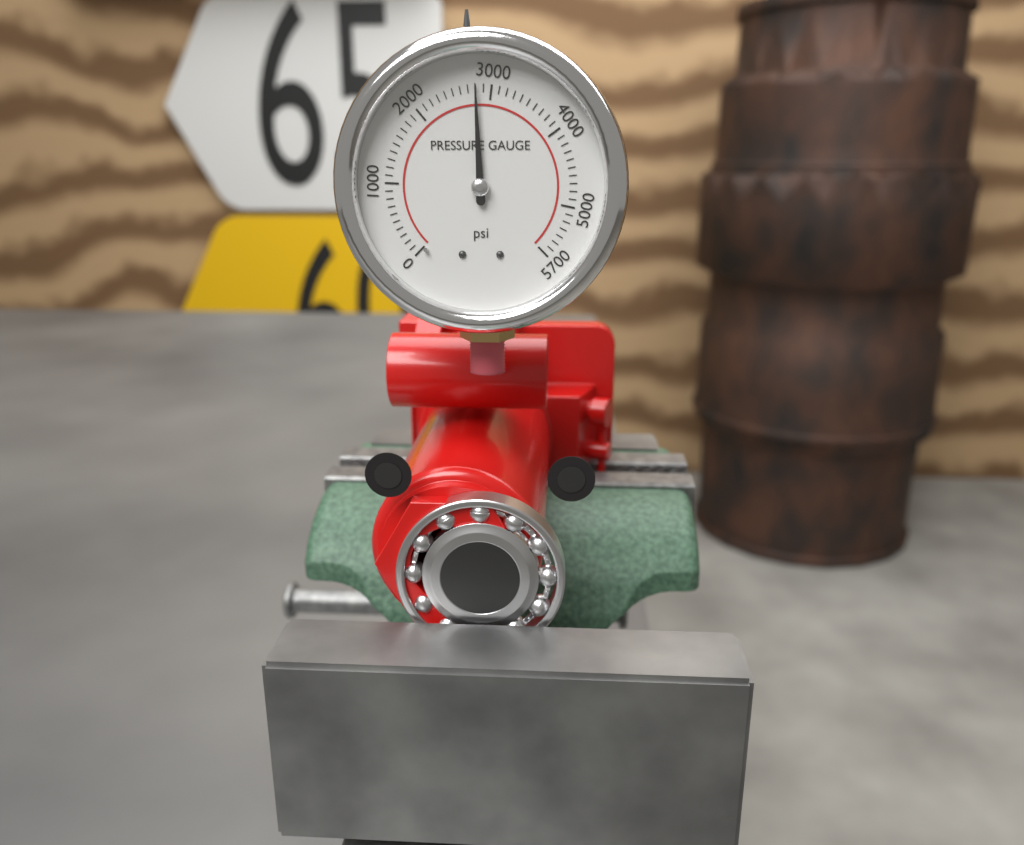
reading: 2800 psi
